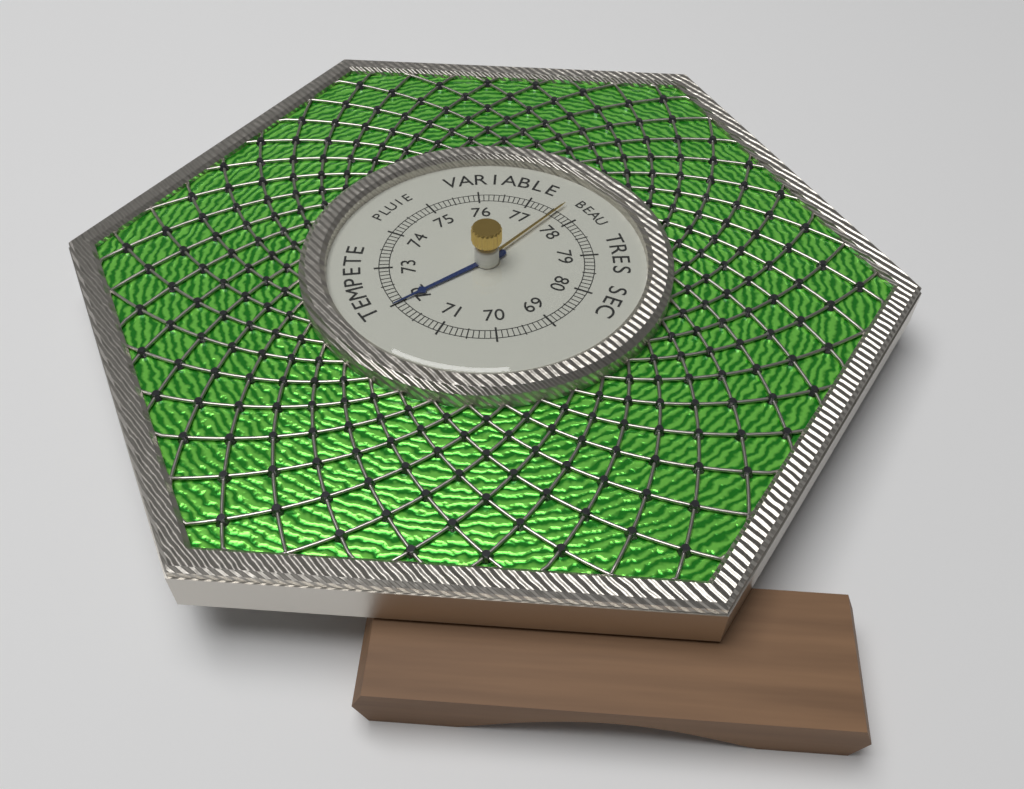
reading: 72.0 (no unit)
